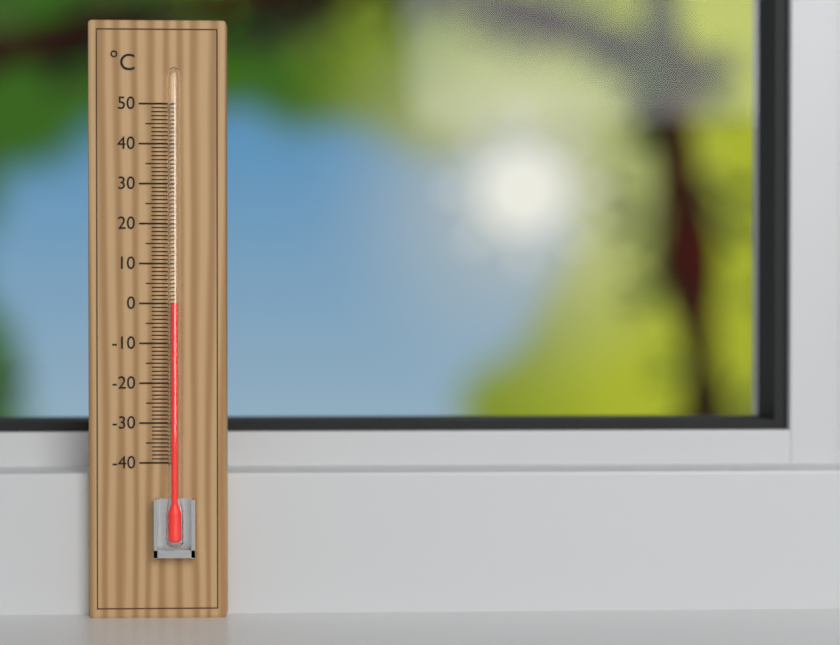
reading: 0 °C
